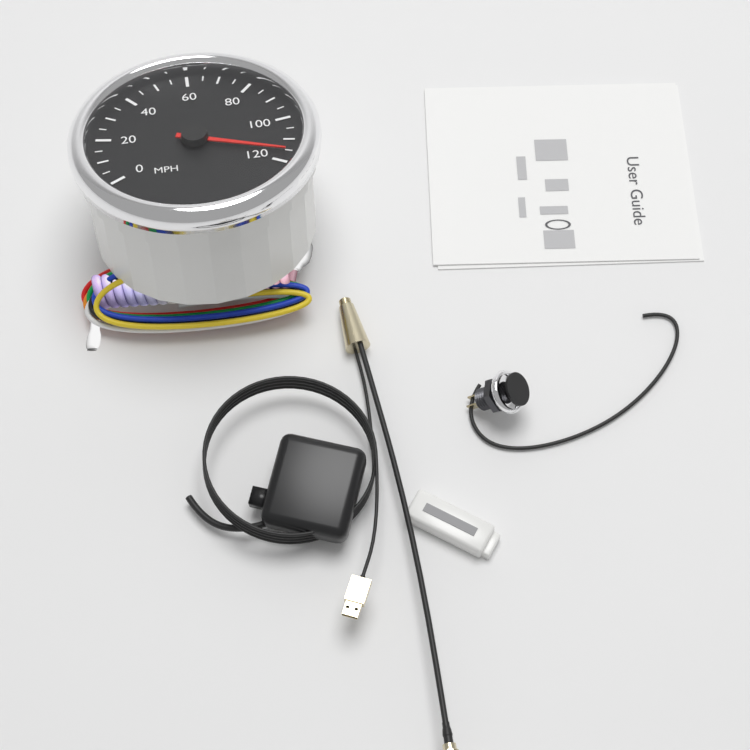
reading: 115 MPH
